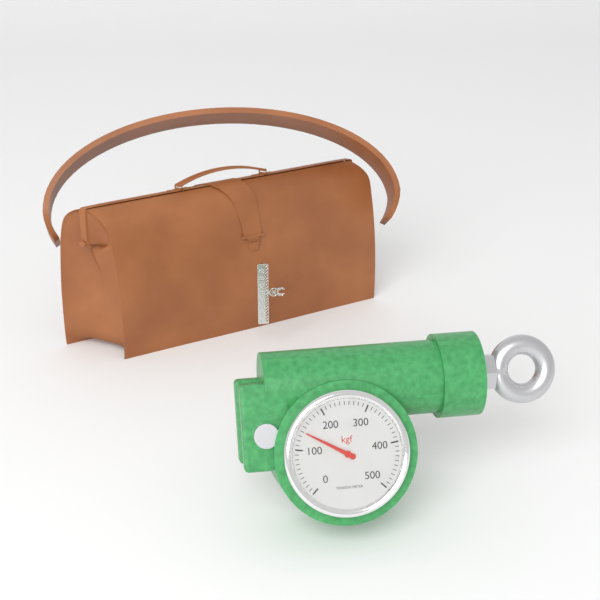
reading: 140 kgf
